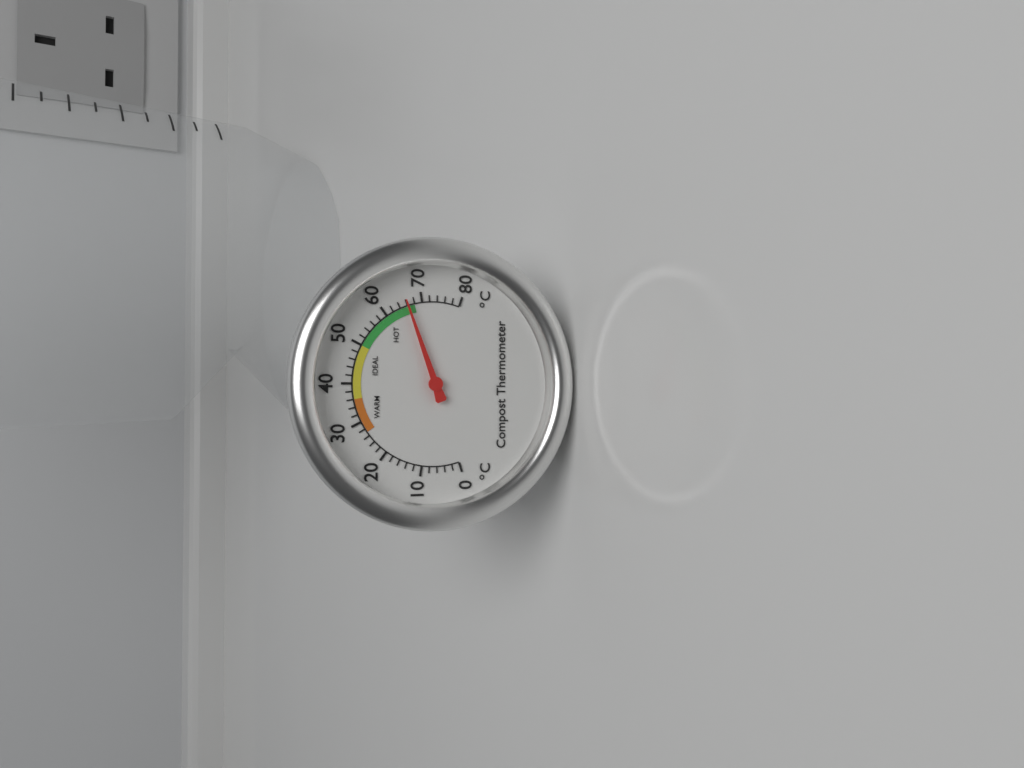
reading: 66 °C
